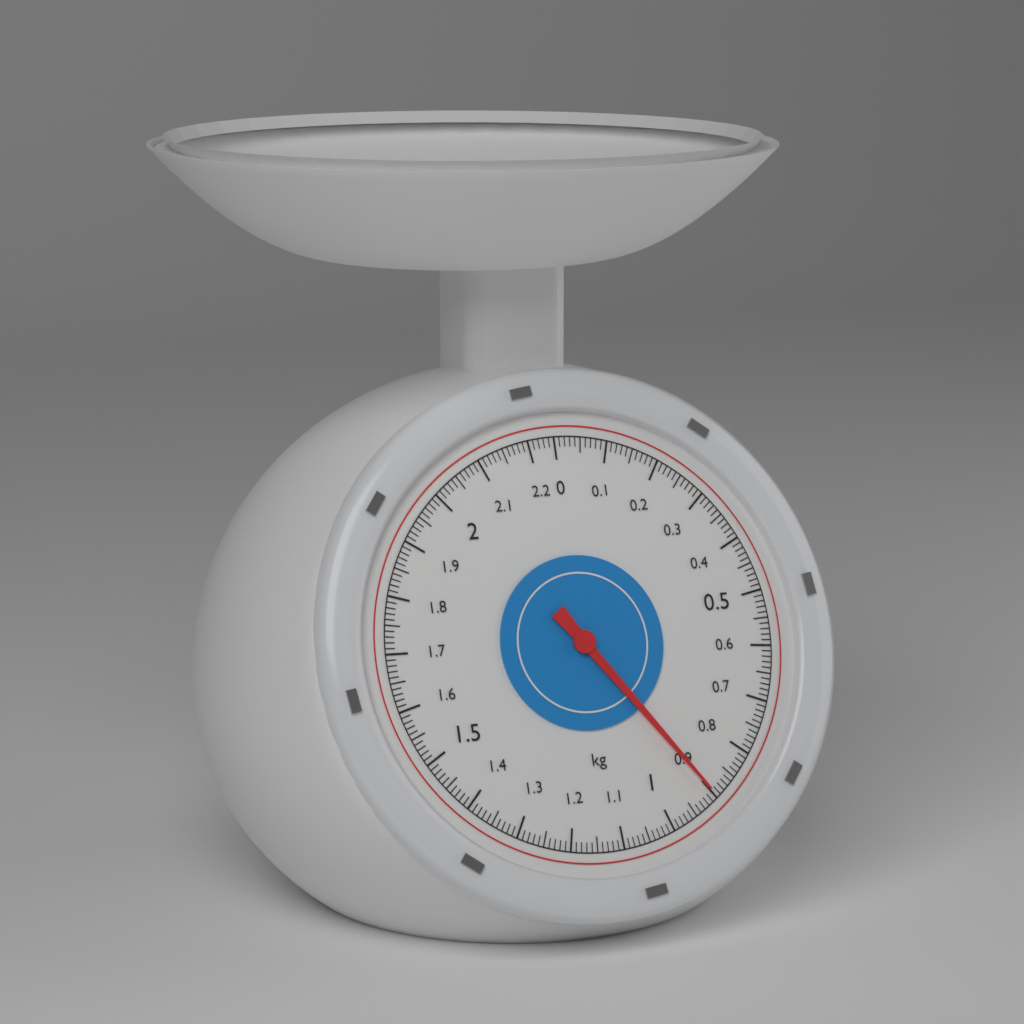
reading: 0.90 kg
